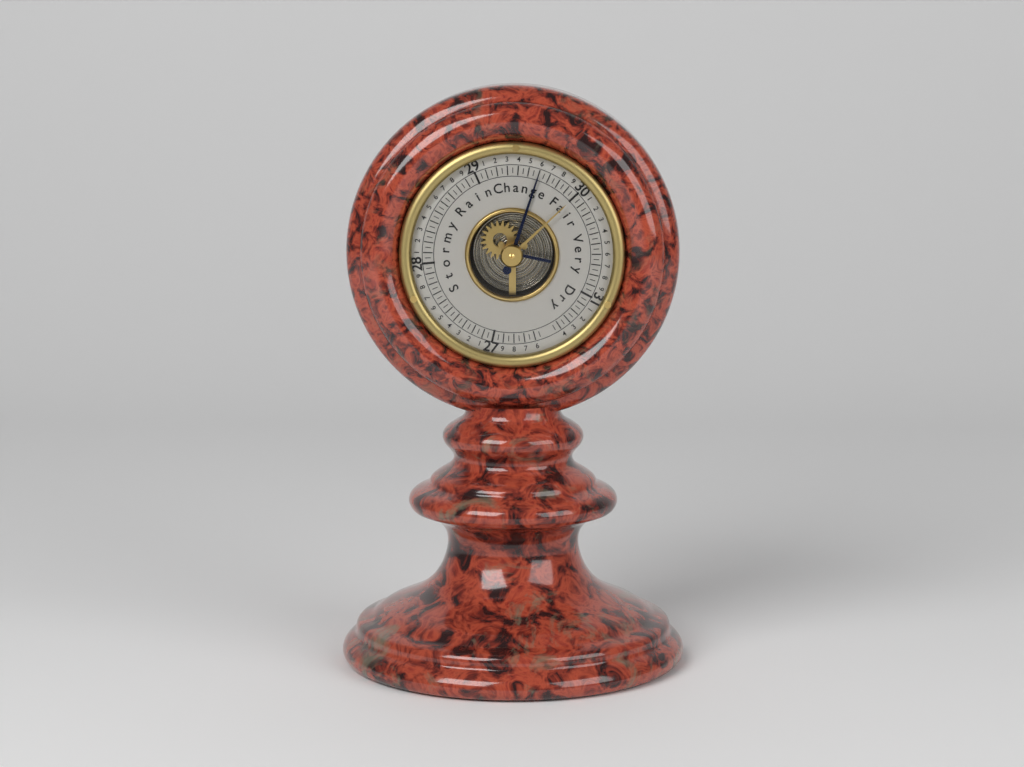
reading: 29.60 (no unit)
